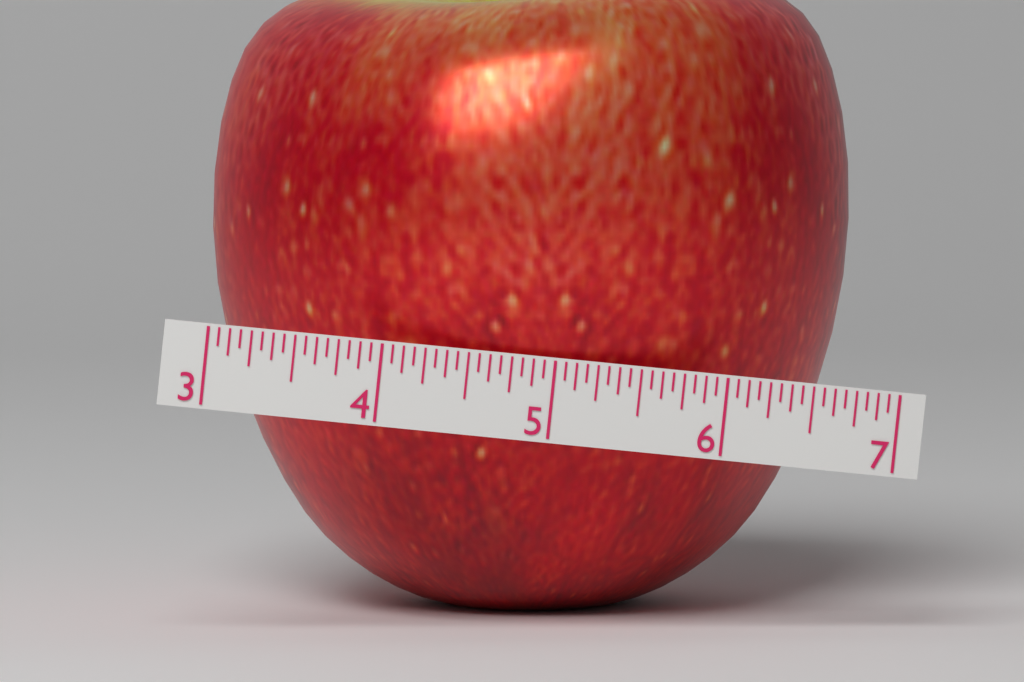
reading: 6.8125 (no unit)
